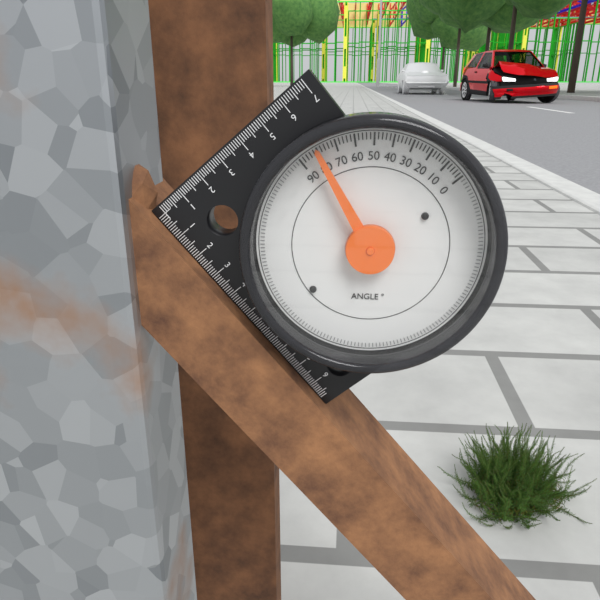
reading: 80 °
